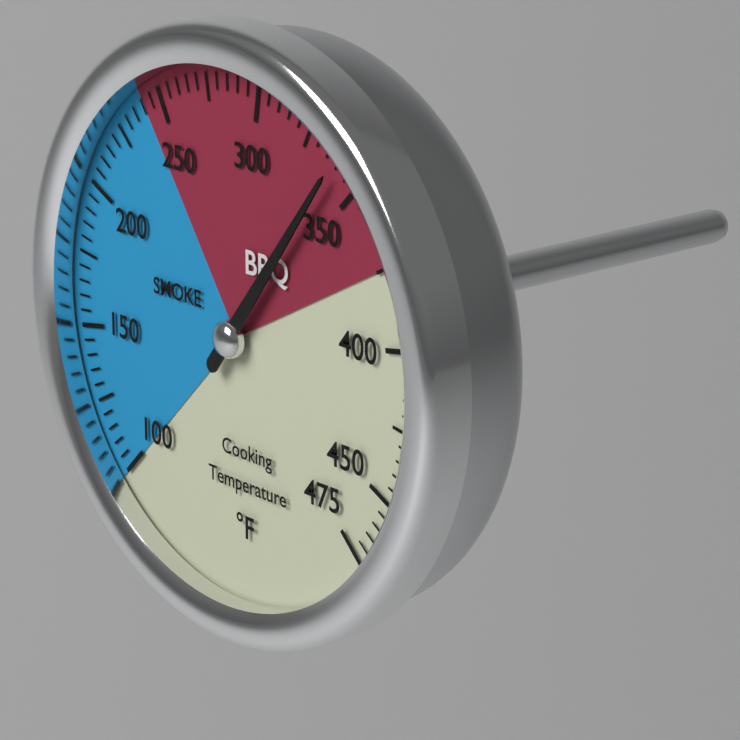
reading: 340 °F
